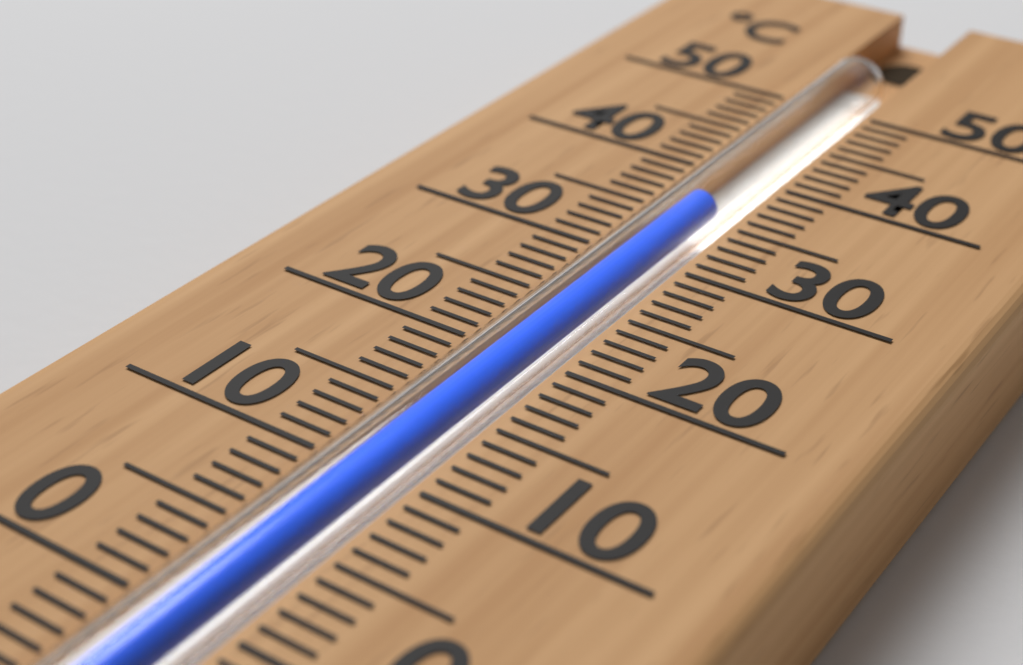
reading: 36 °C
